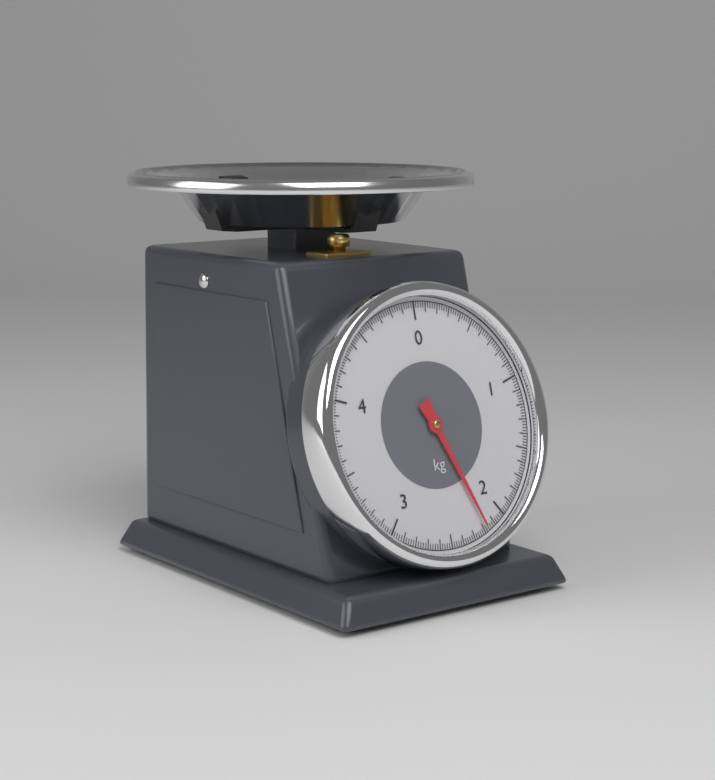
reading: 2.18 kg
